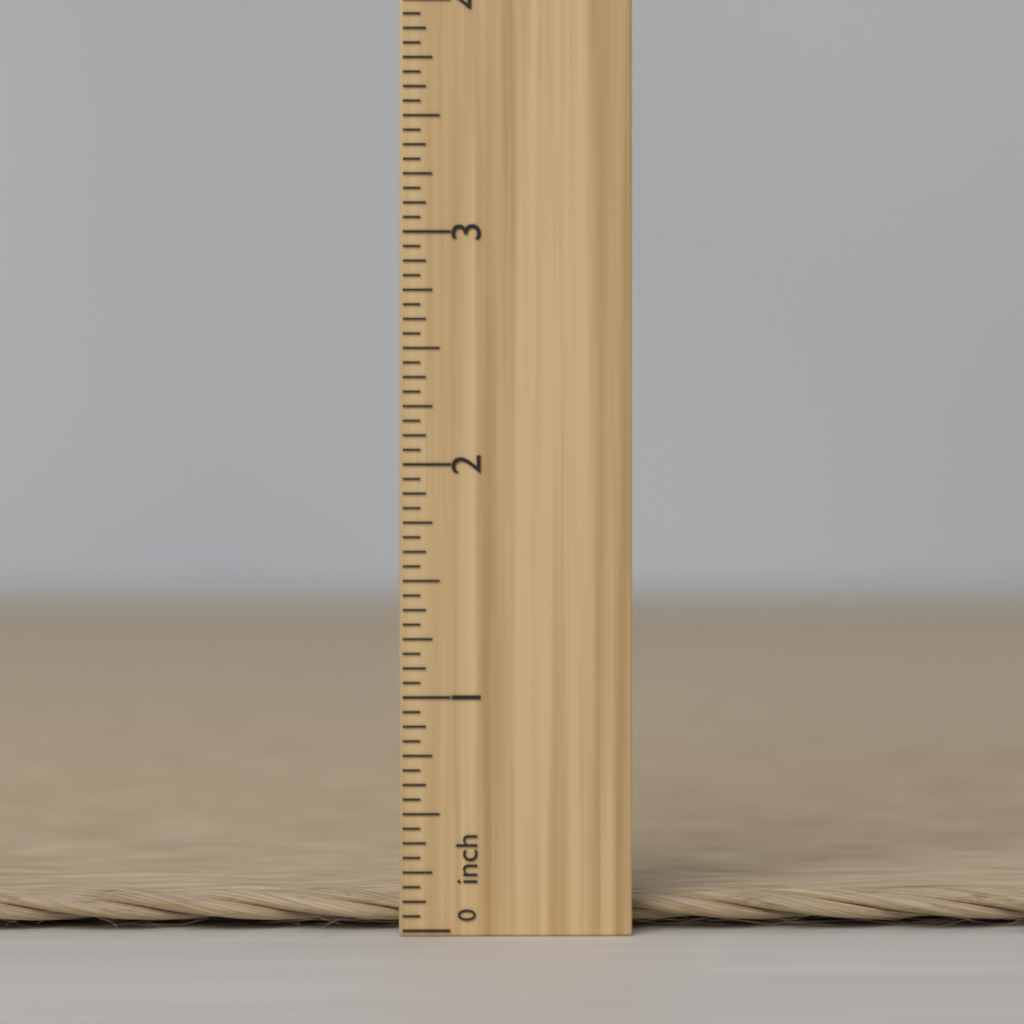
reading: 0.1250 inch
